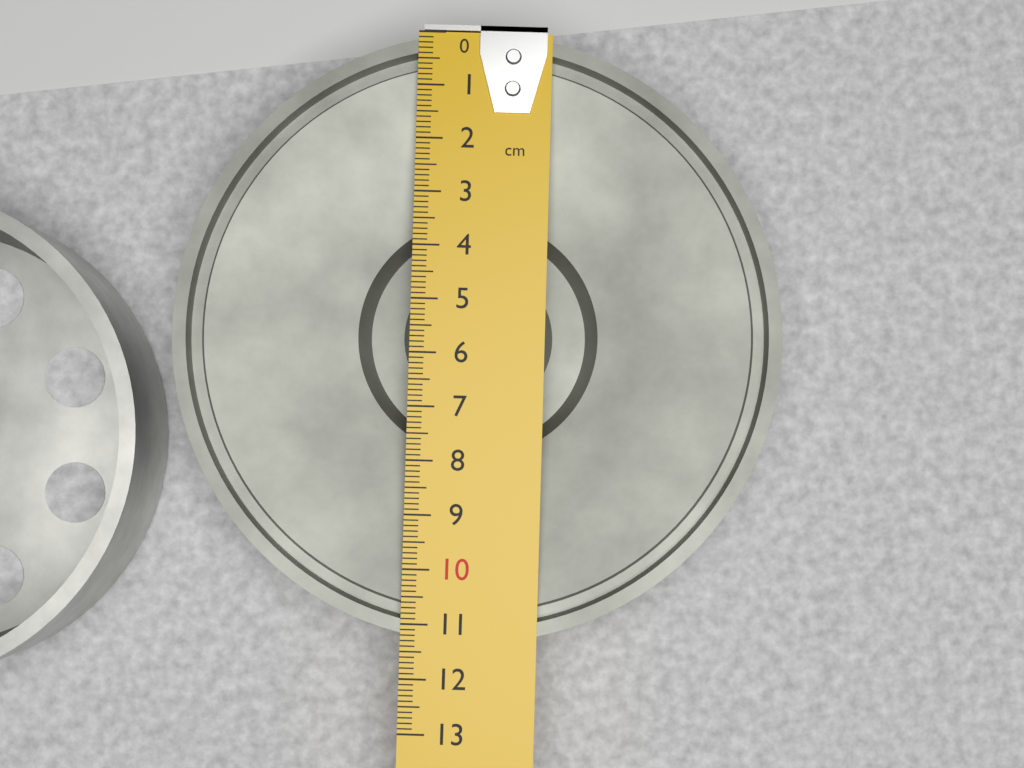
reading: 11.3 cm
